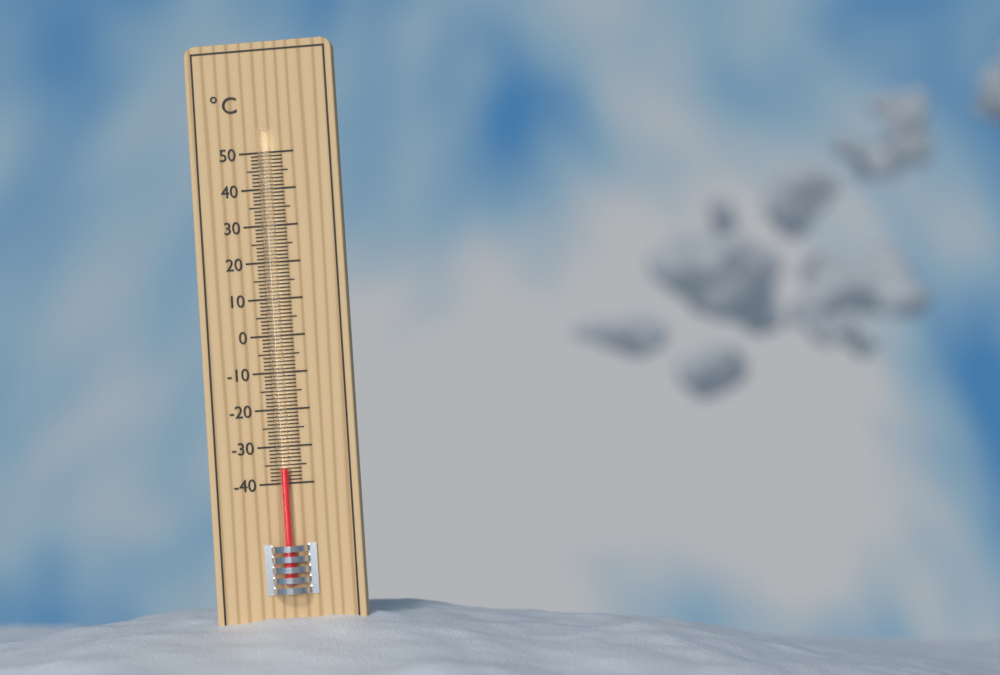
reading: -36 °C
